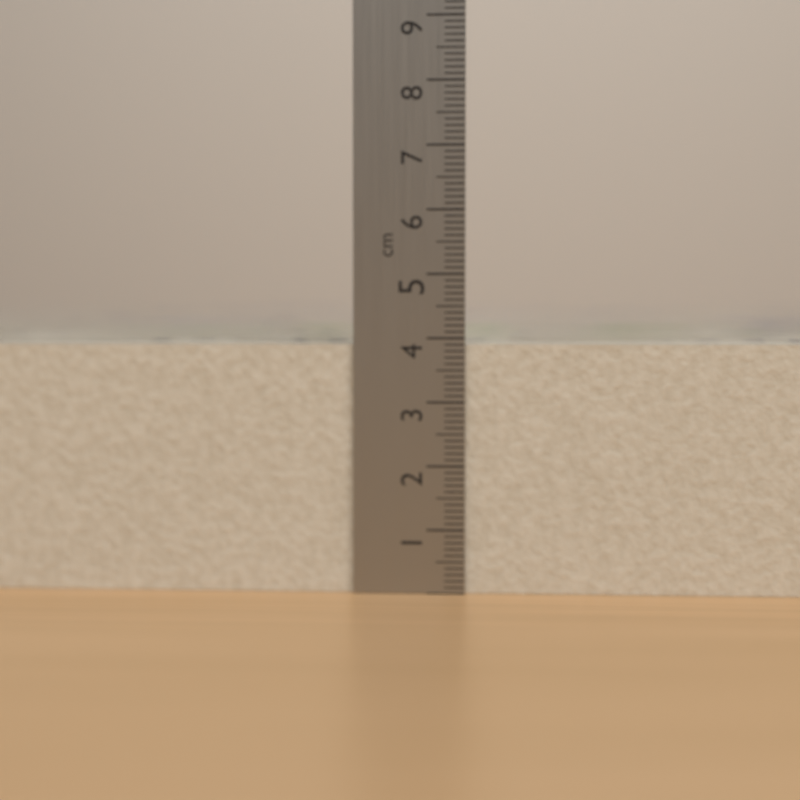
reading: 3.9 cm
